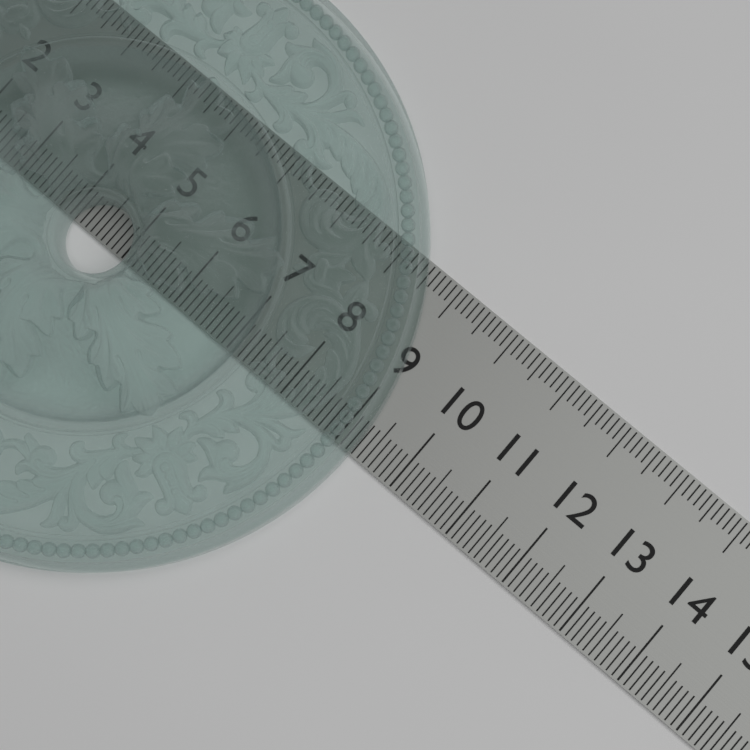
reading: 9.3 (no unit)
